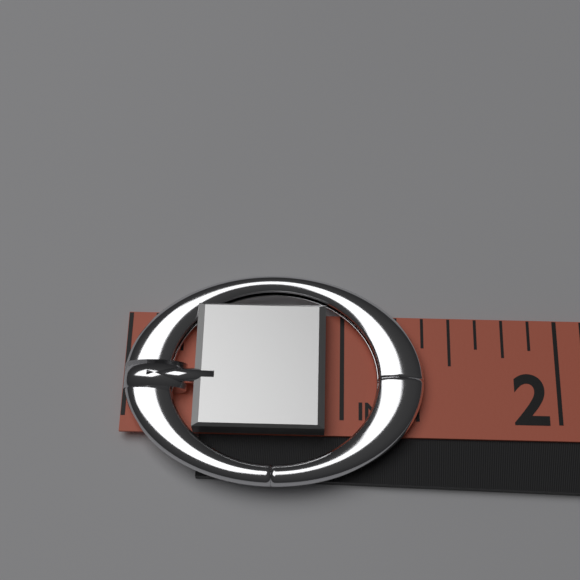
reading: 1.375 in
